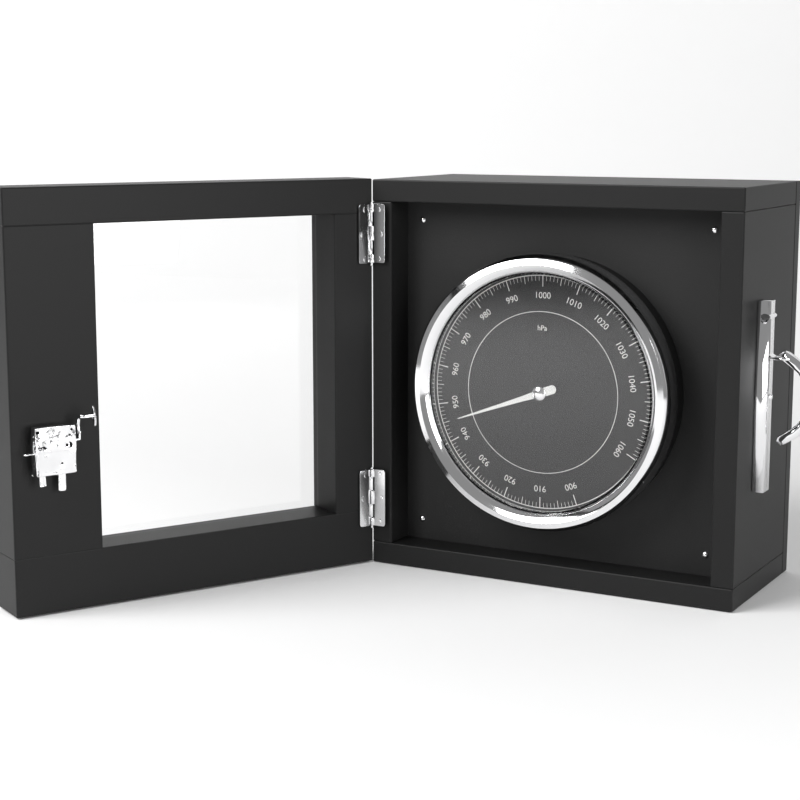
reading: 945 hPa
